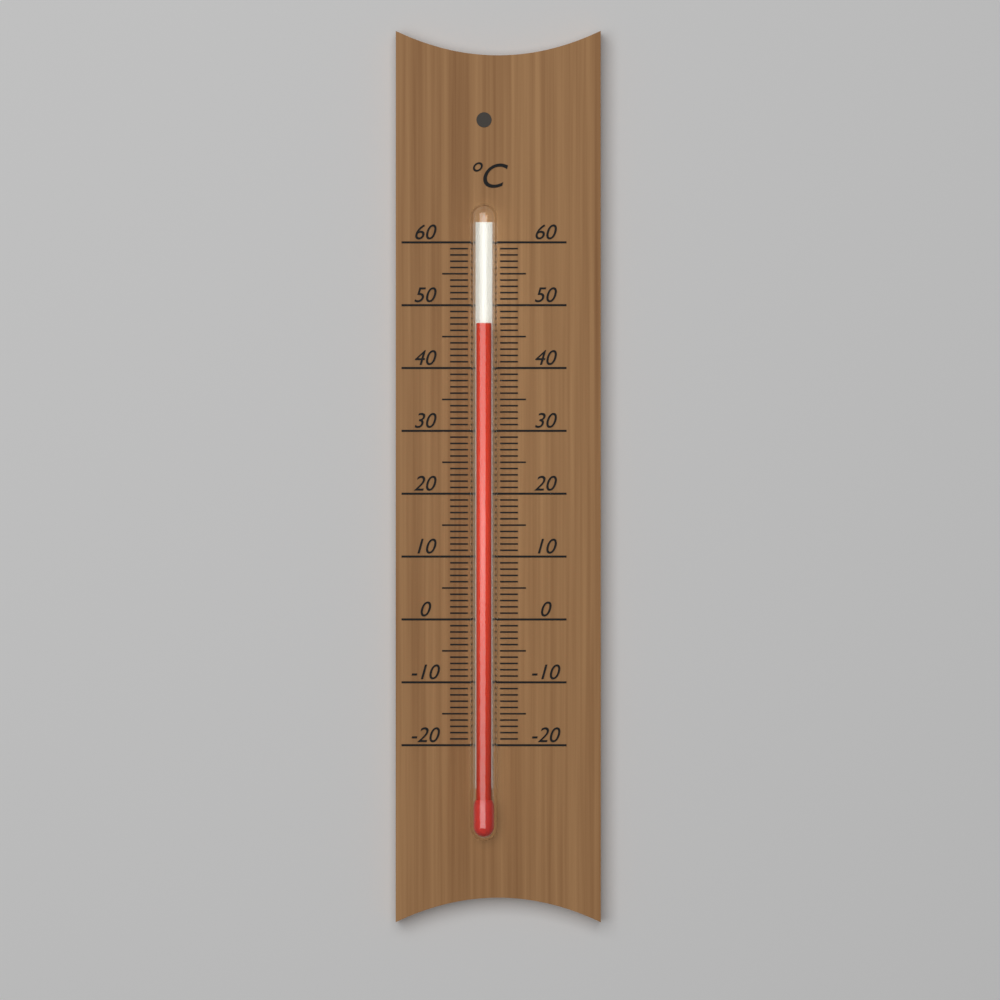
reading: 47 °C
